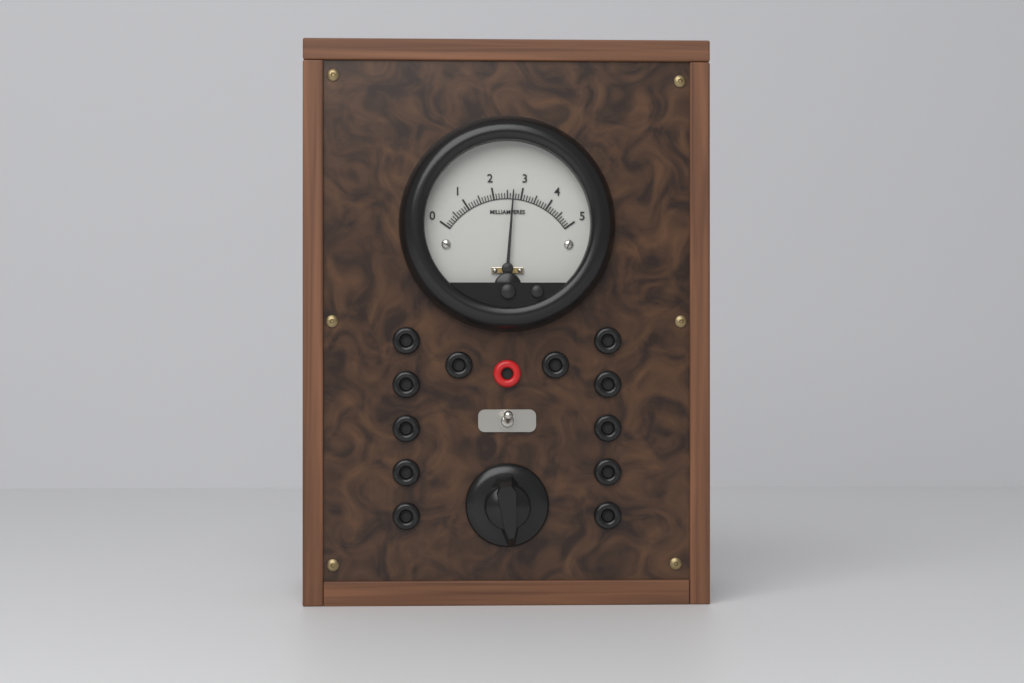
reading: 2.7 mA
